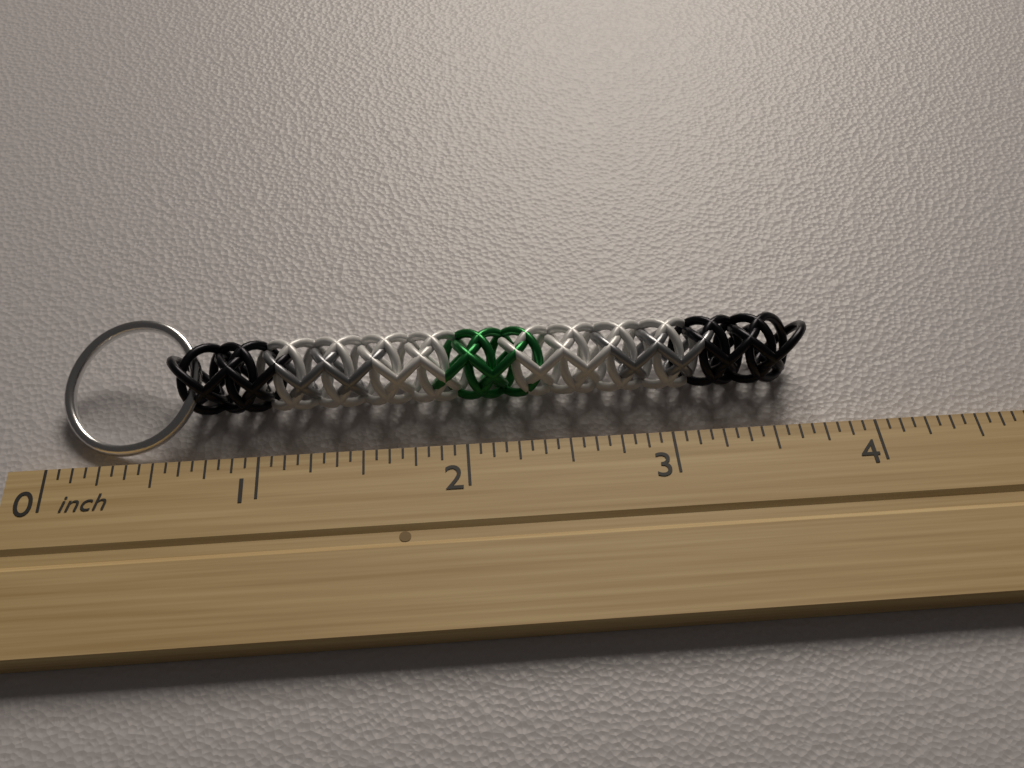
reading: 3.7500 inch
